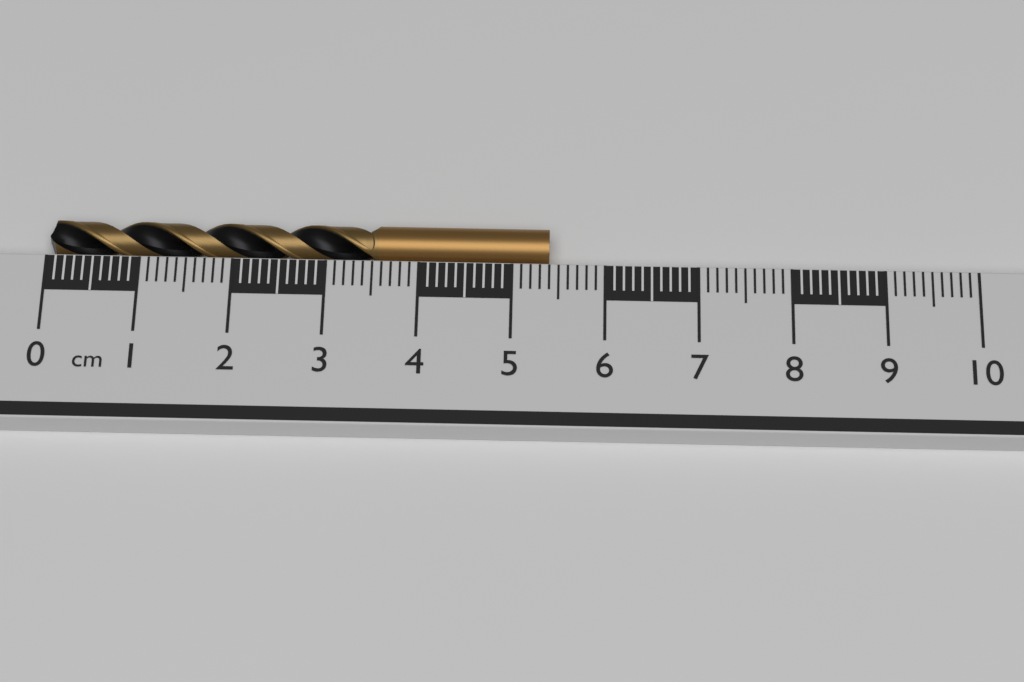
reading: 5.4 cm
